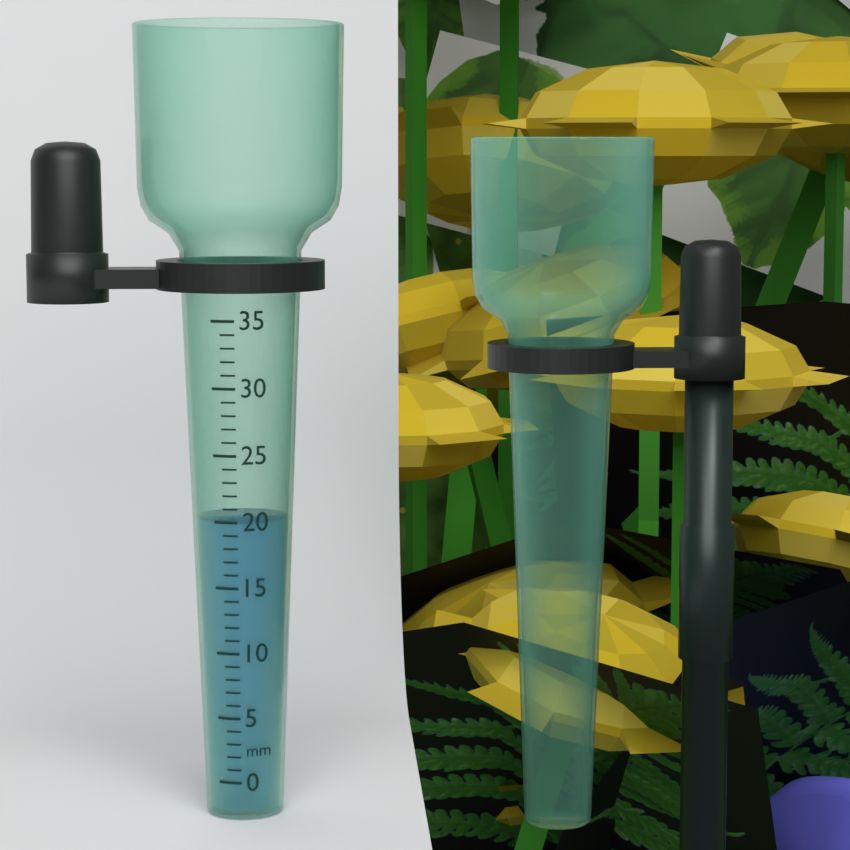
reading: 20 mm
